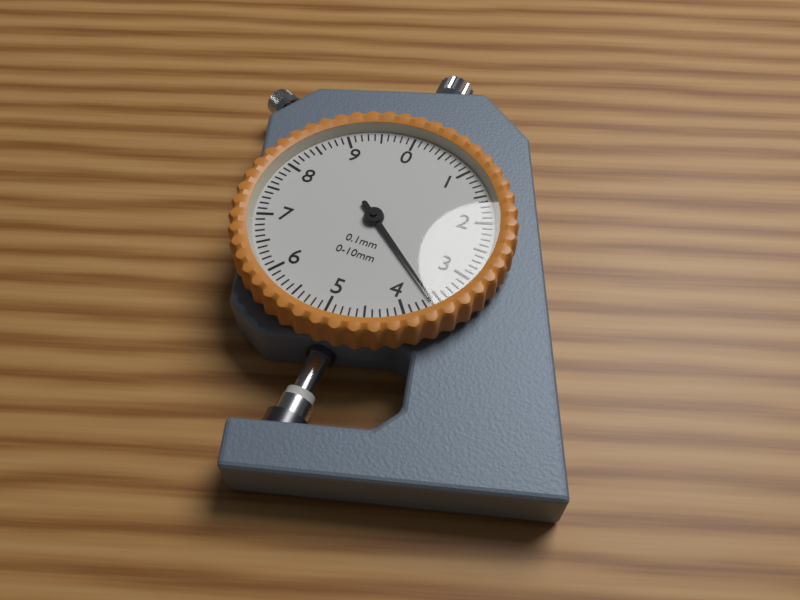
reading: 3.6 mm
